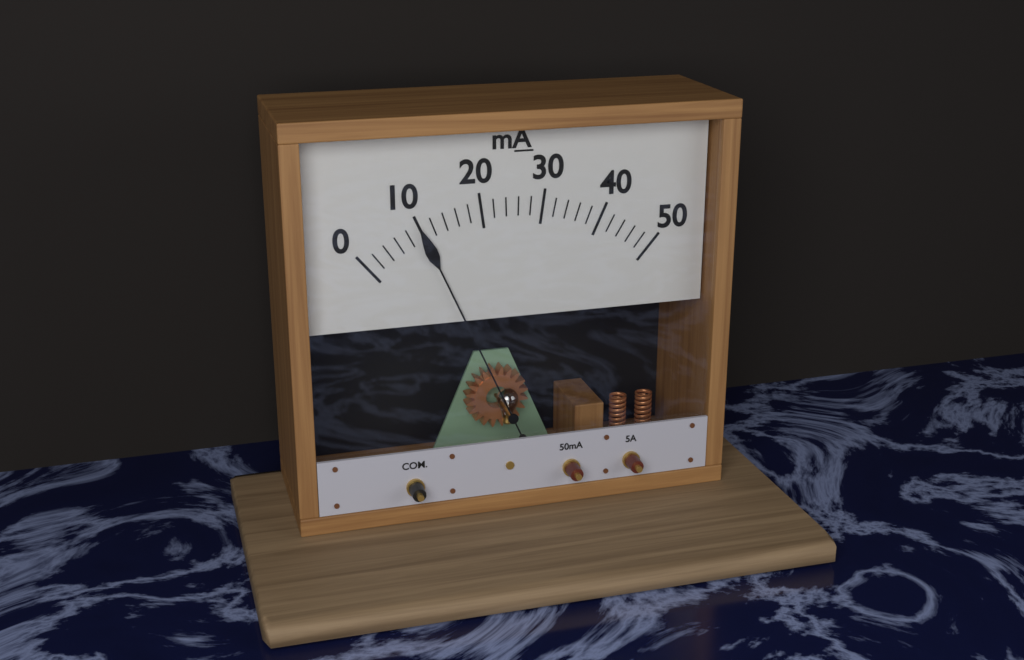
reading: 10 mA
